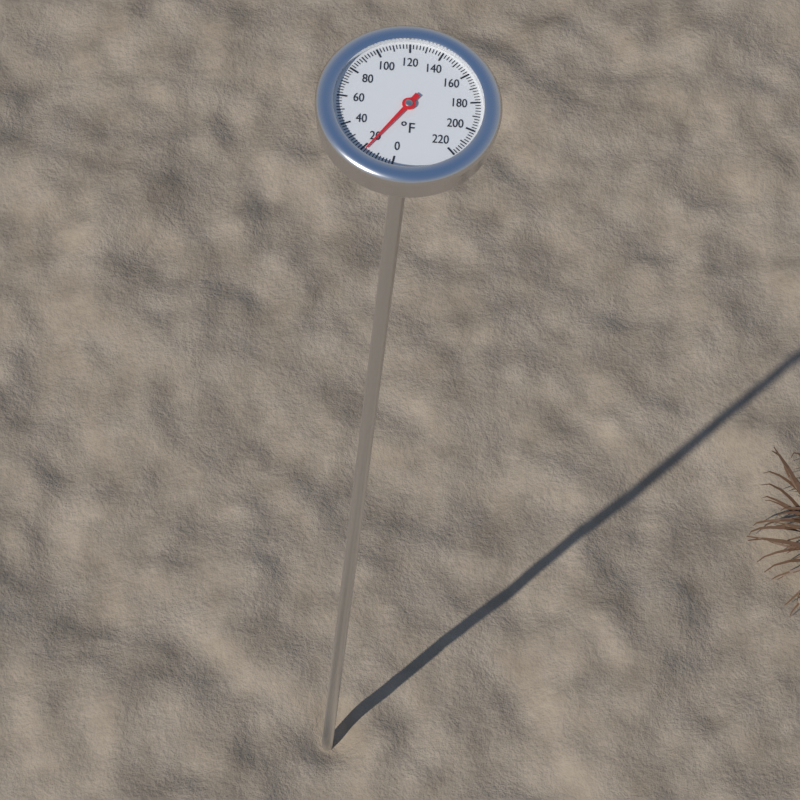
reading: 18 °F
